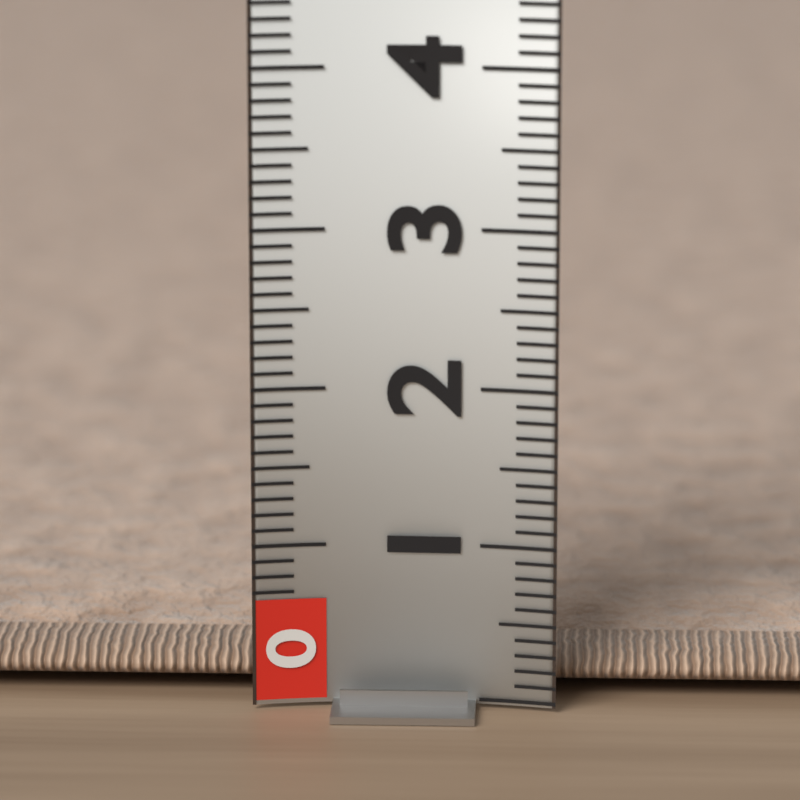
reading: 0.3 (no unit)
